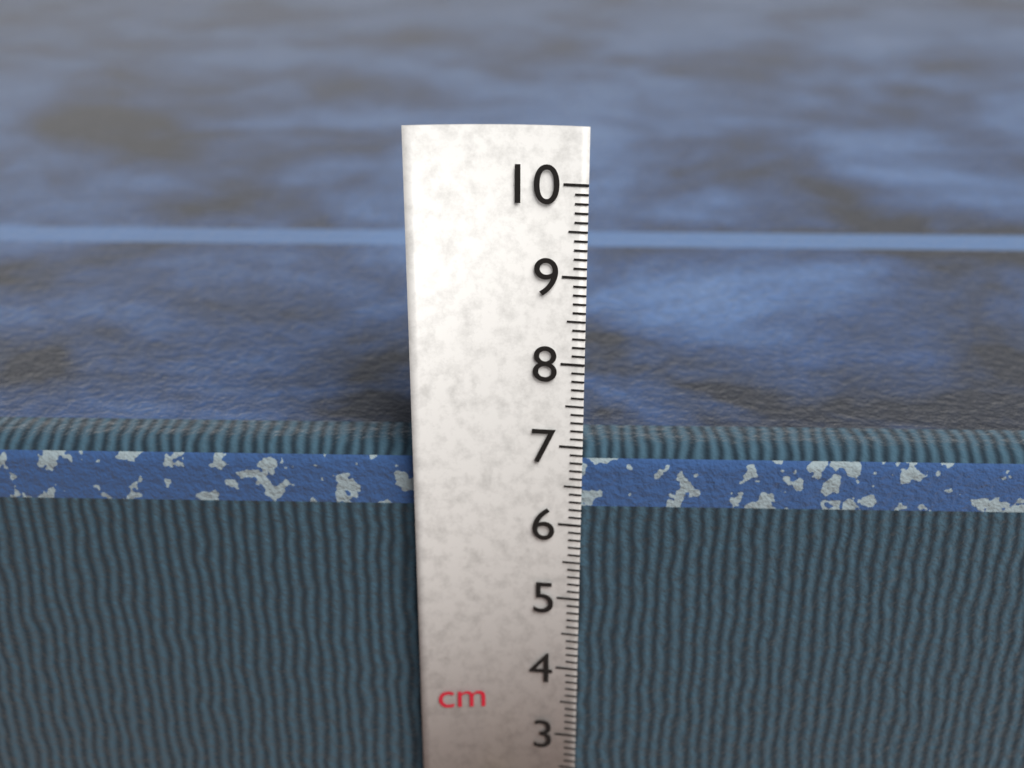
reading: 6.9 cm
